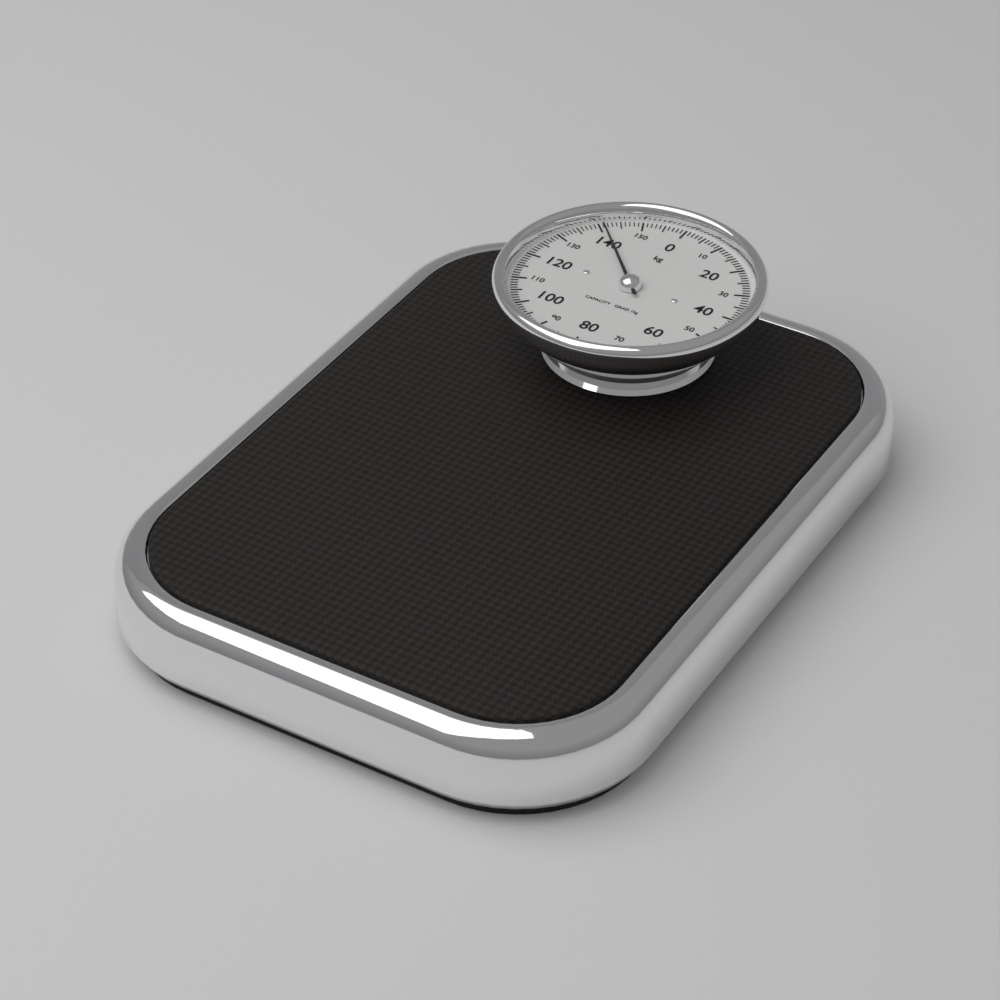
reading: 141 kg
